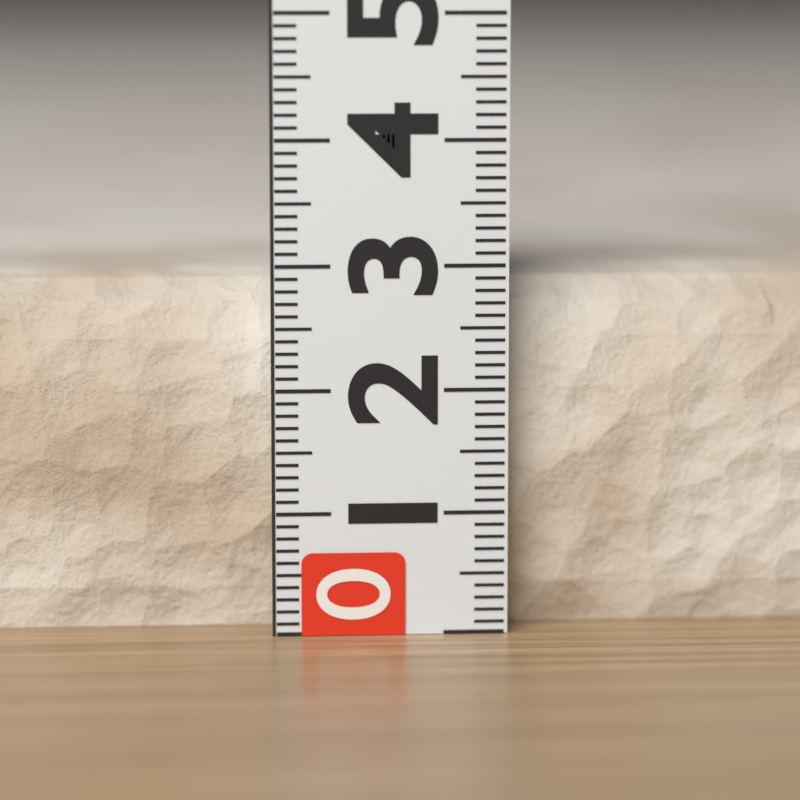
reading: 2.9 (no unit)
